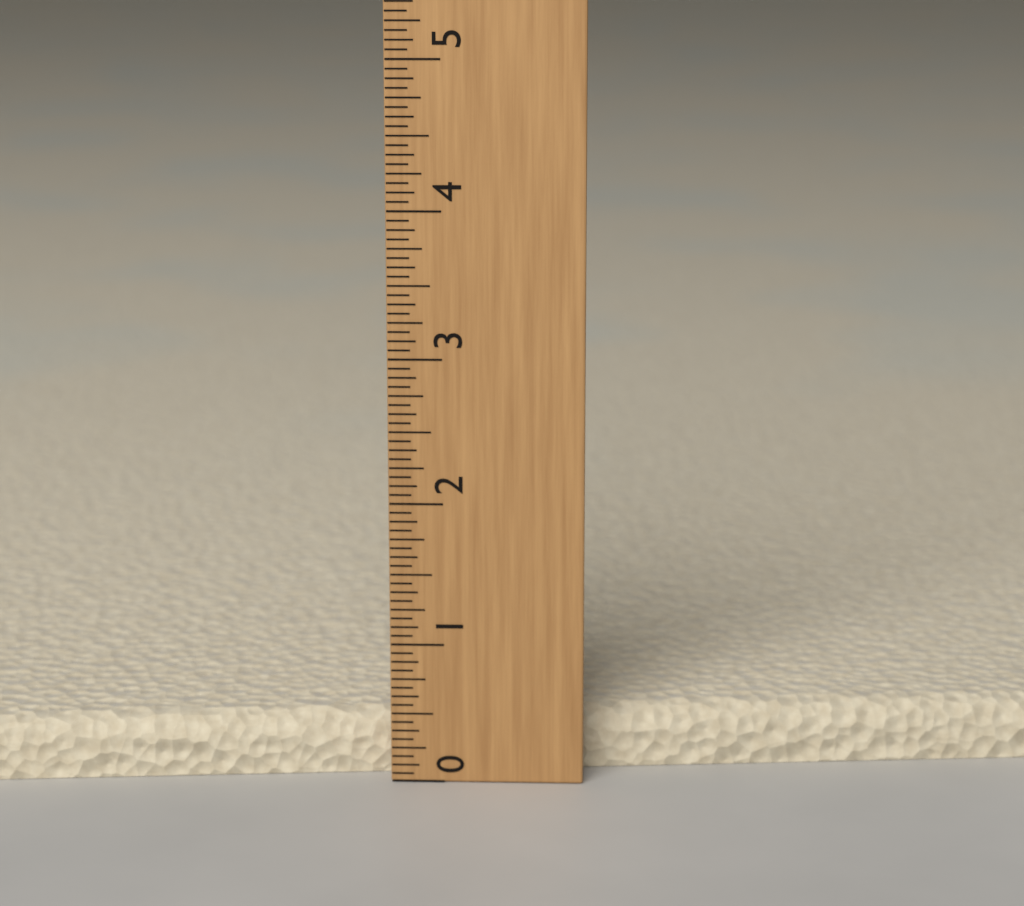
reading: 0.4375 (no unit)
